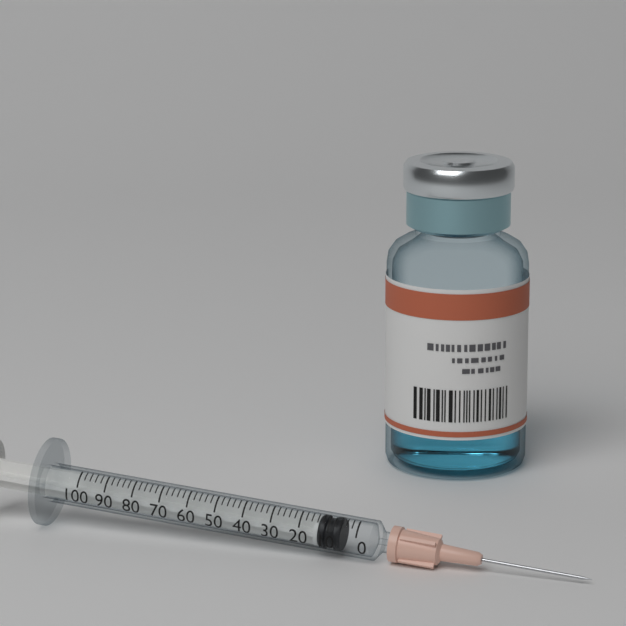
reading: 6 (no unit)
